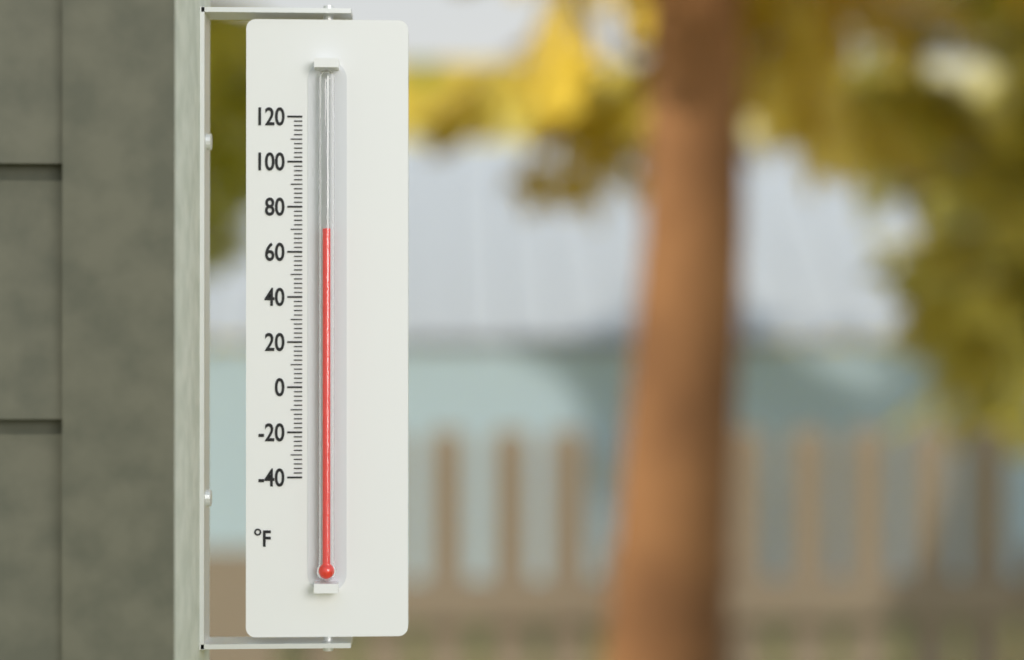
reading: 70 °F
